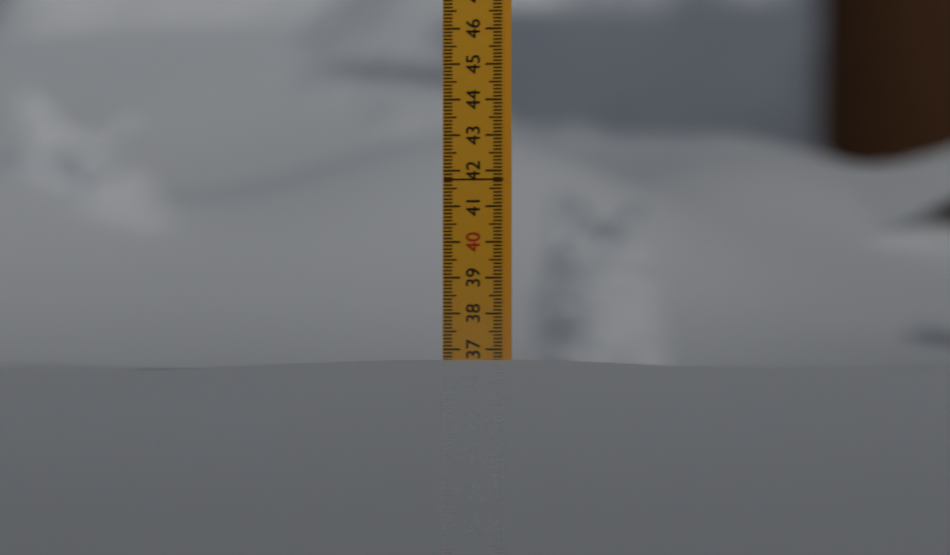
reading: 36.7 (no unit)
